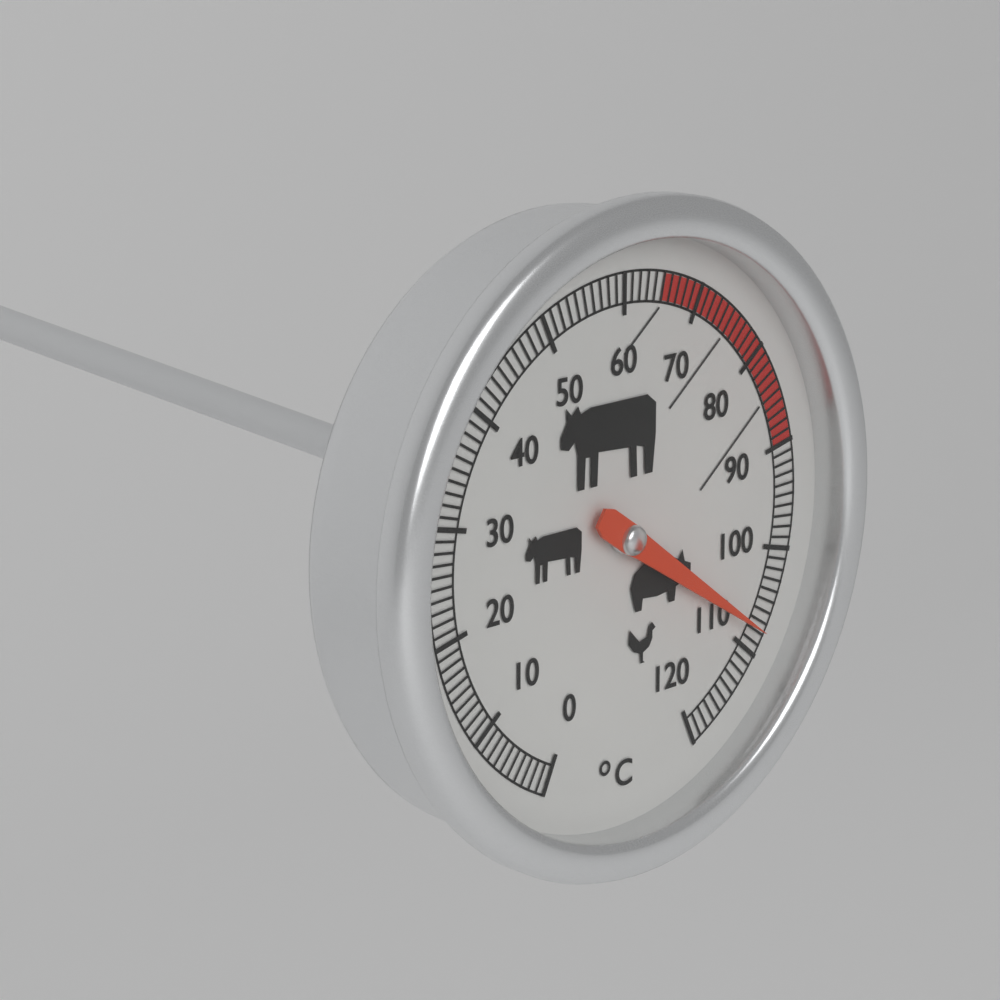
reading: 108 °C
